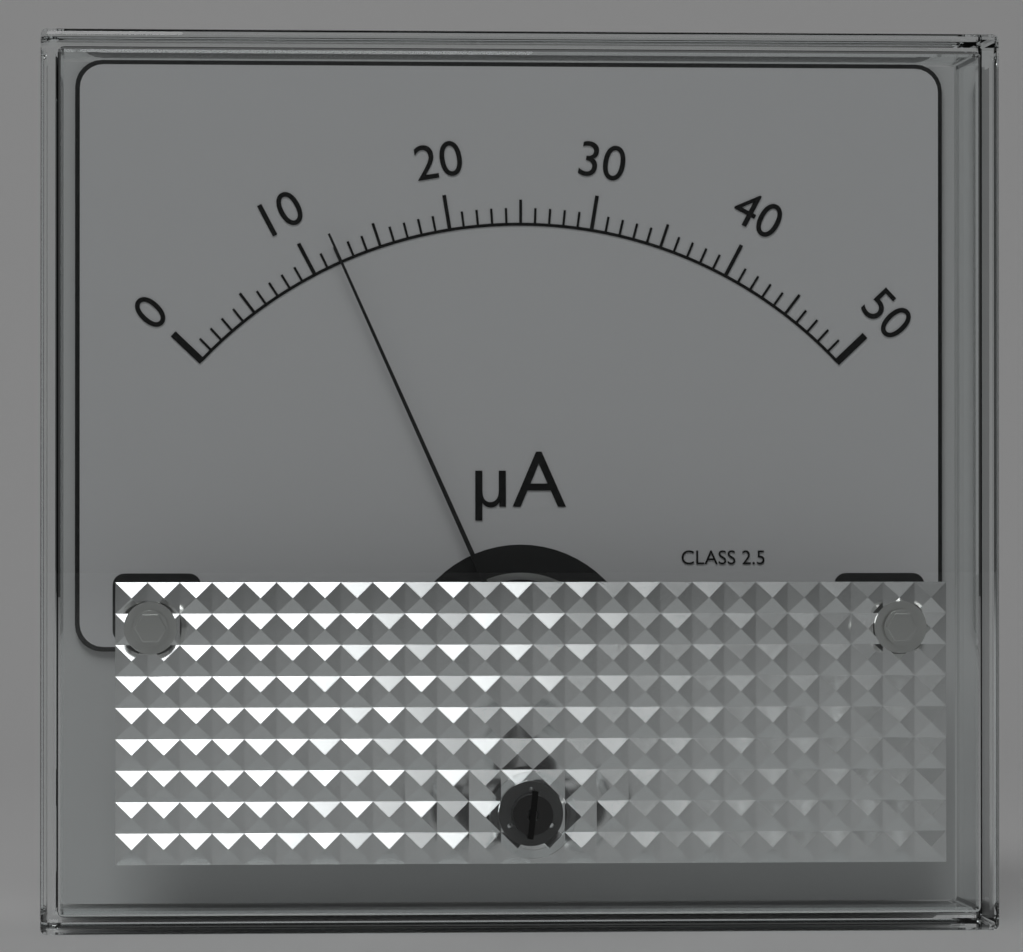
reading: 12 µA
